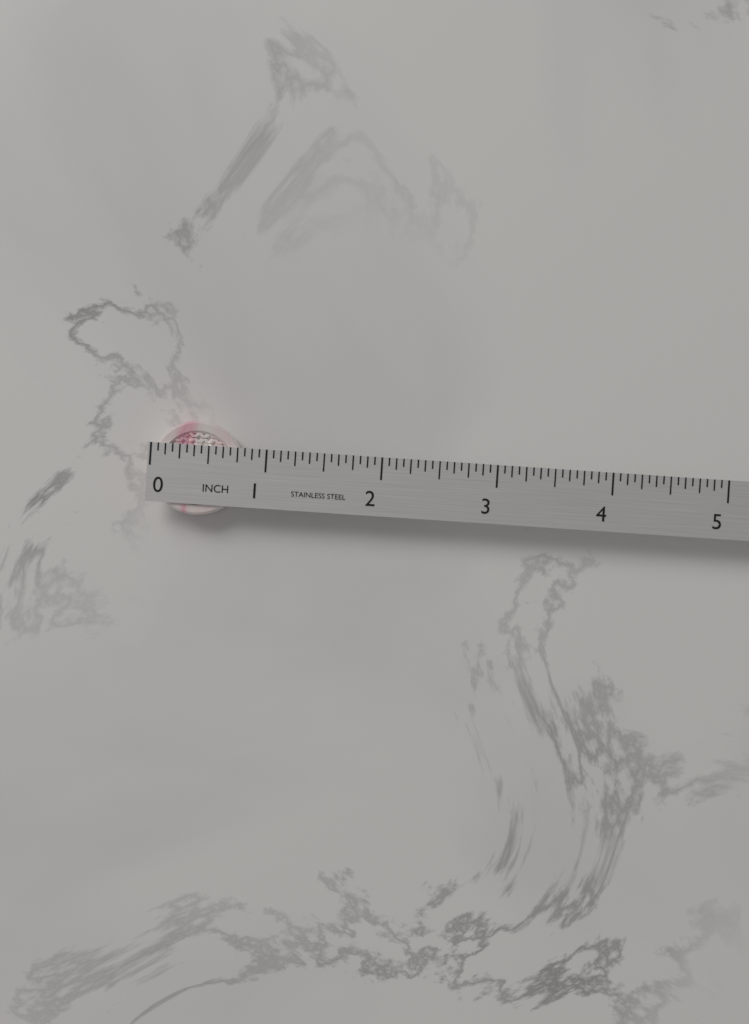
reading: 0.8125 in
